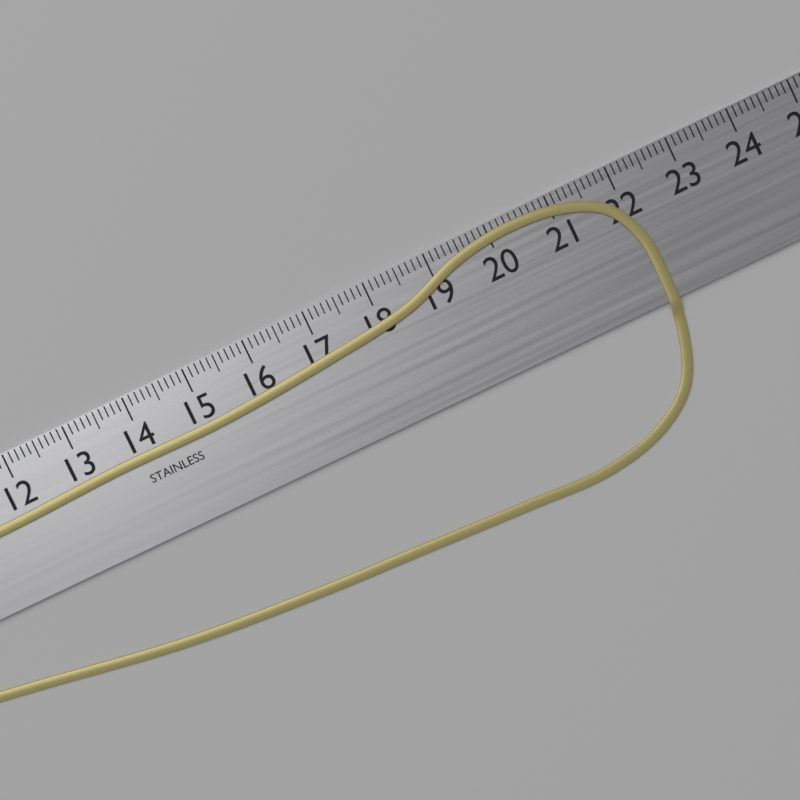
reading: 22.2 cm
